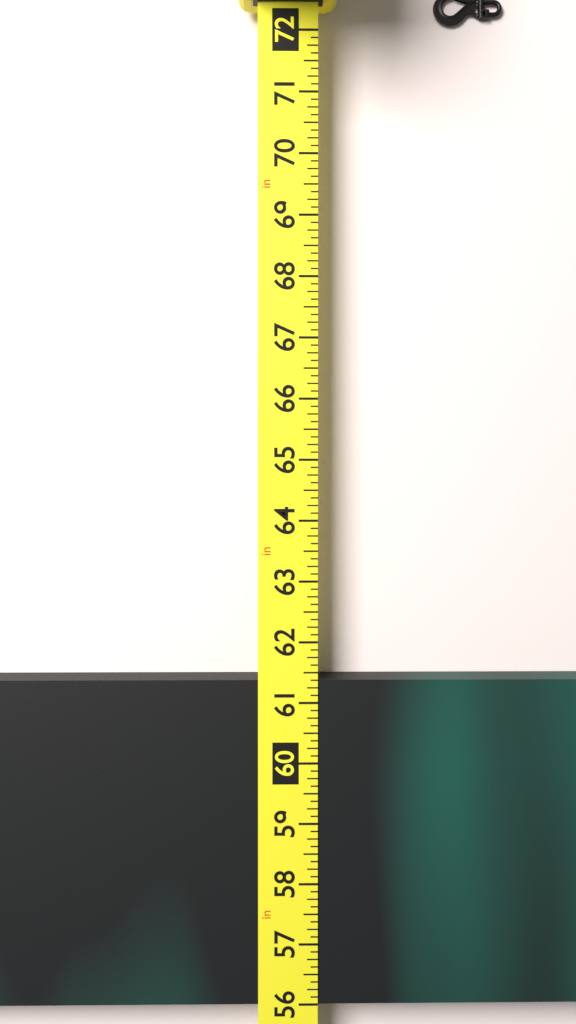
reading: 61.375 in
